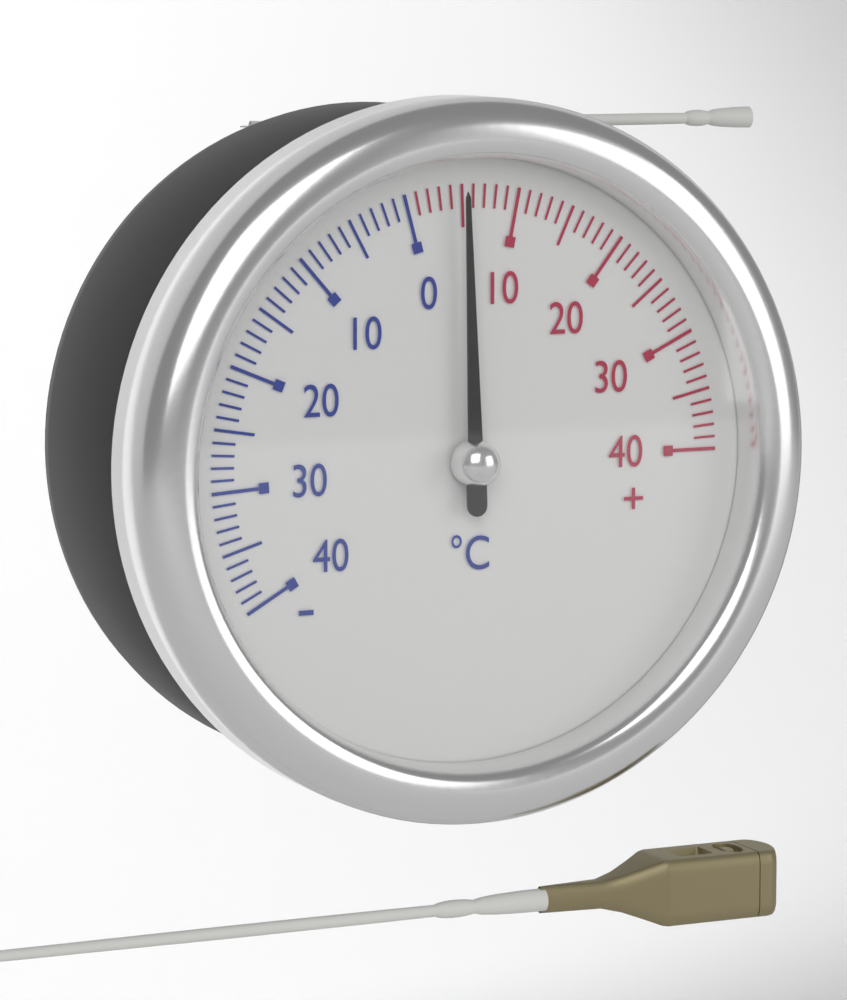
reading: 5 °C
